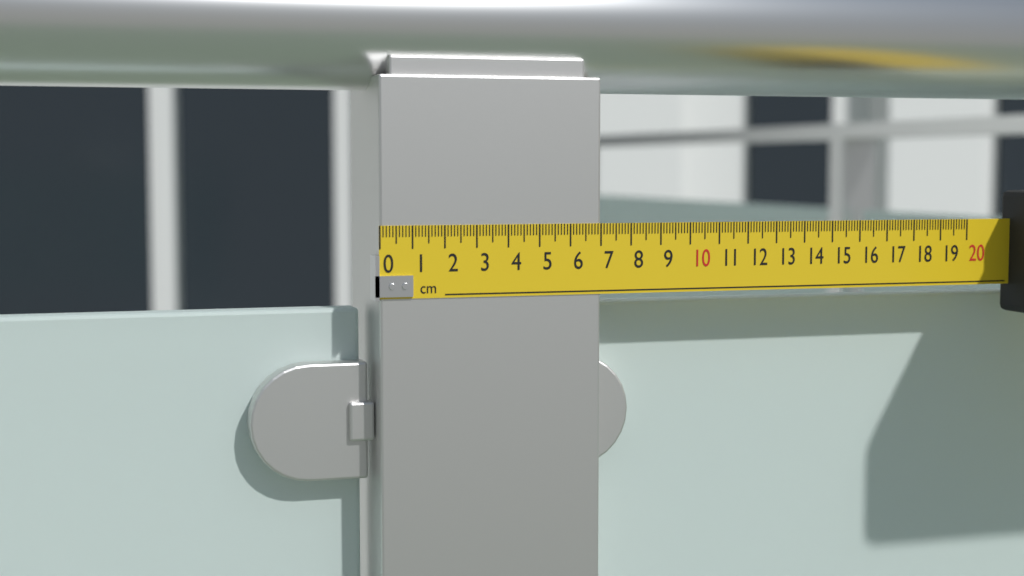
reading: 7.0 cm
